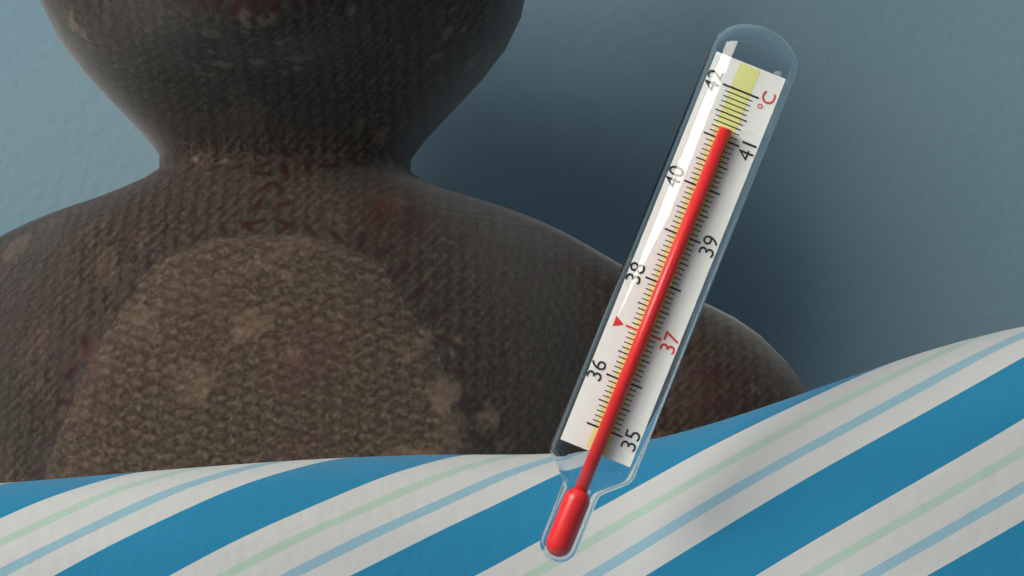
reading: 41.2 °C
